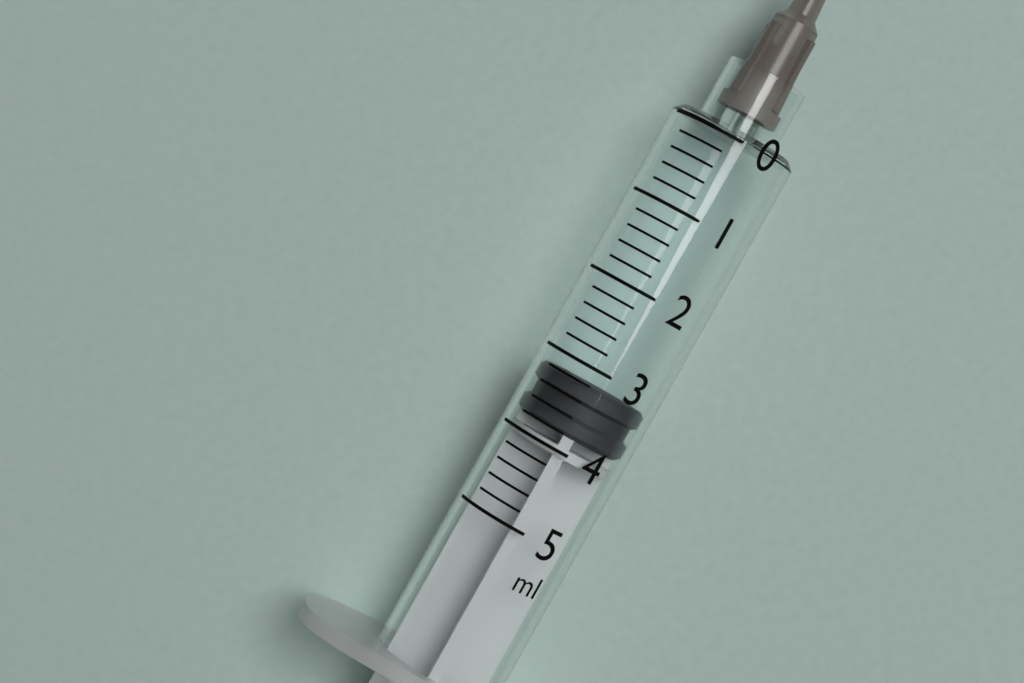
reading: 3.2 ml
